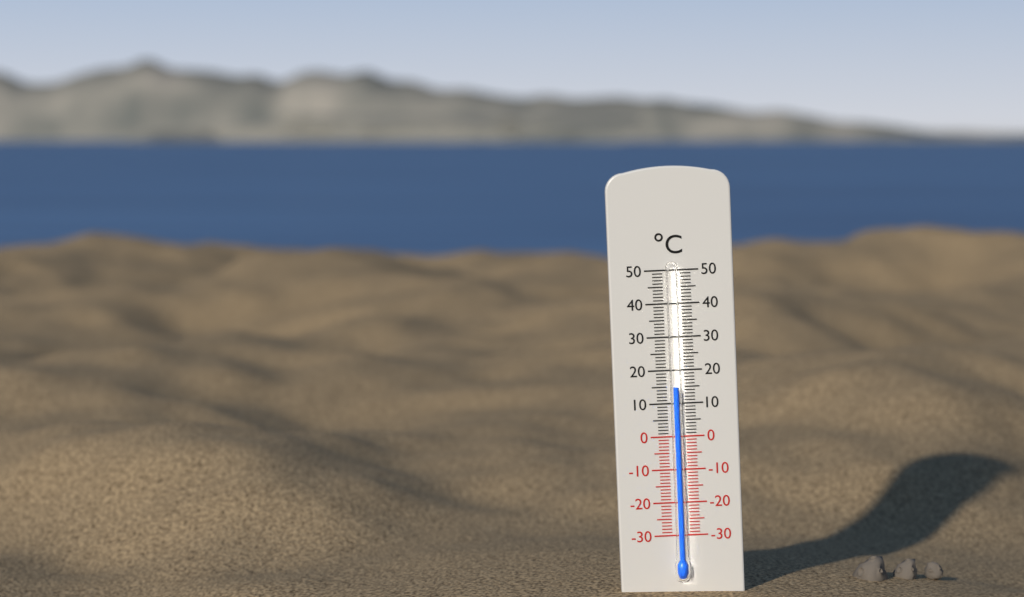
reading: 15 °C
